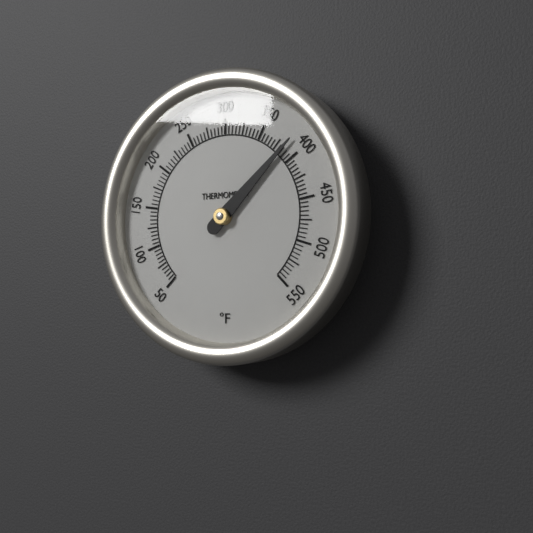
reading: 385 °F
